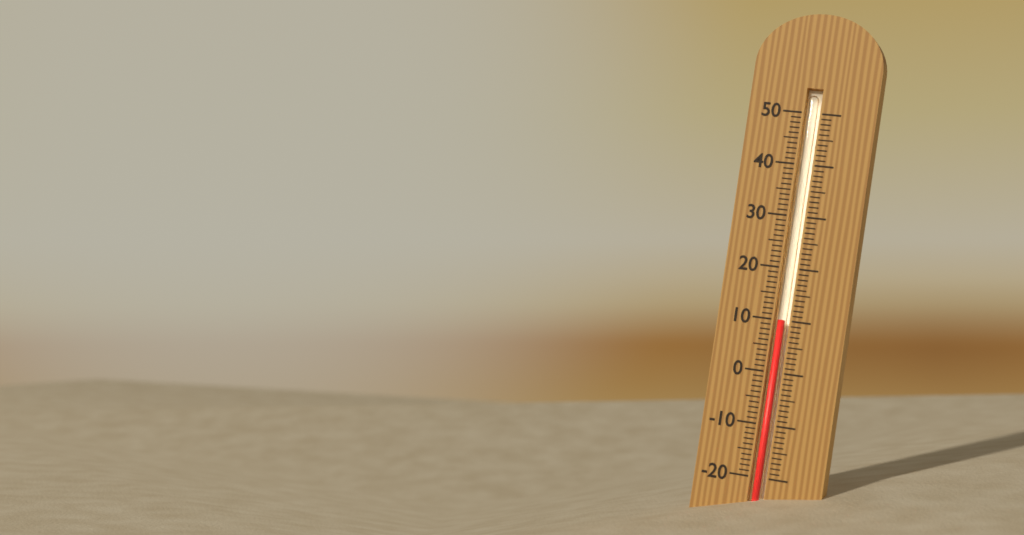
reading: 10 (no unit)
